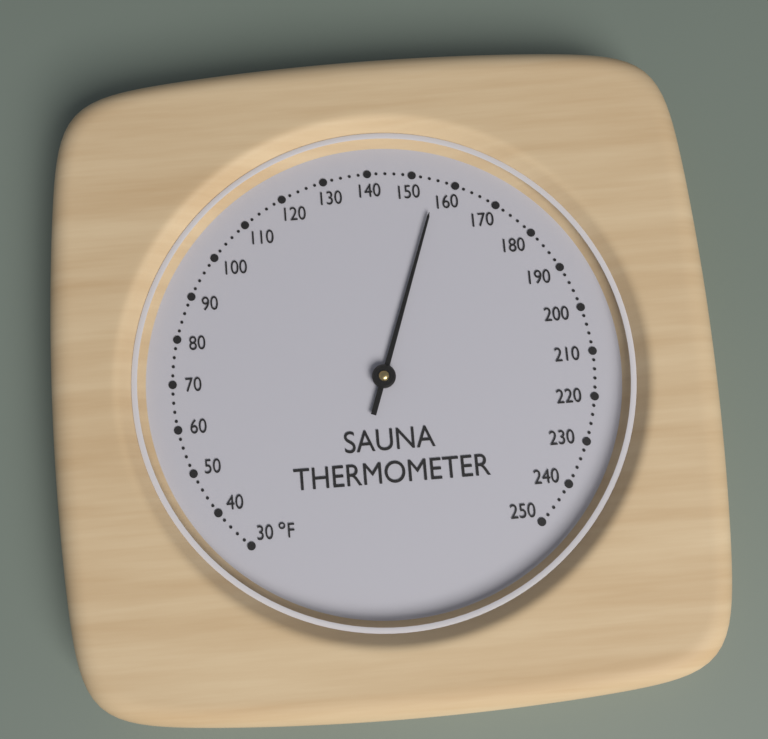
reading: 156 °F
